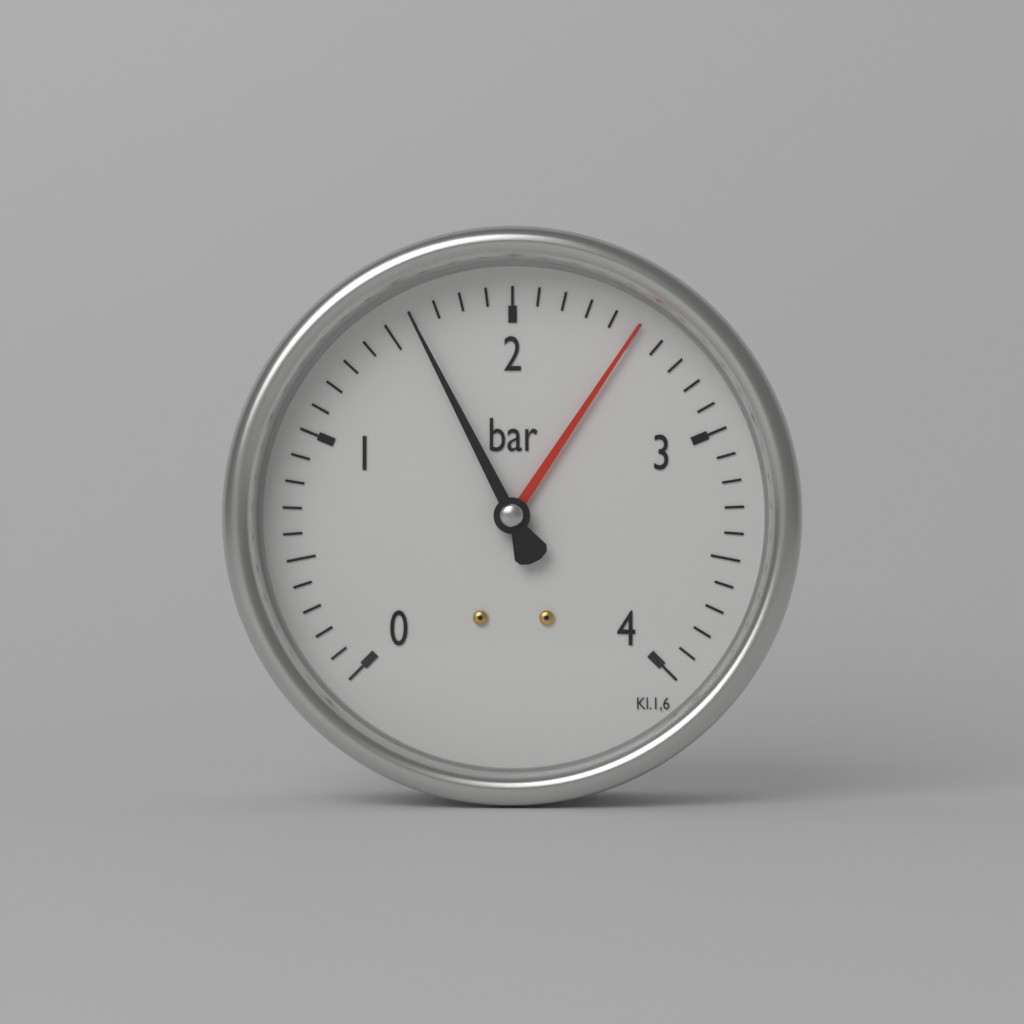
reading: 1.6 bar
